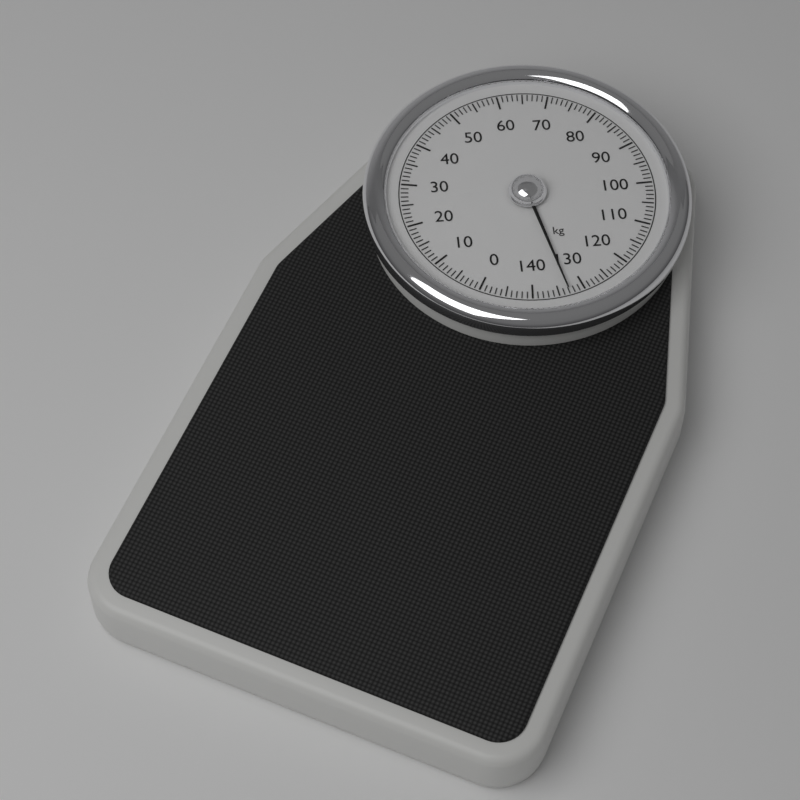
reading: 133 kg
